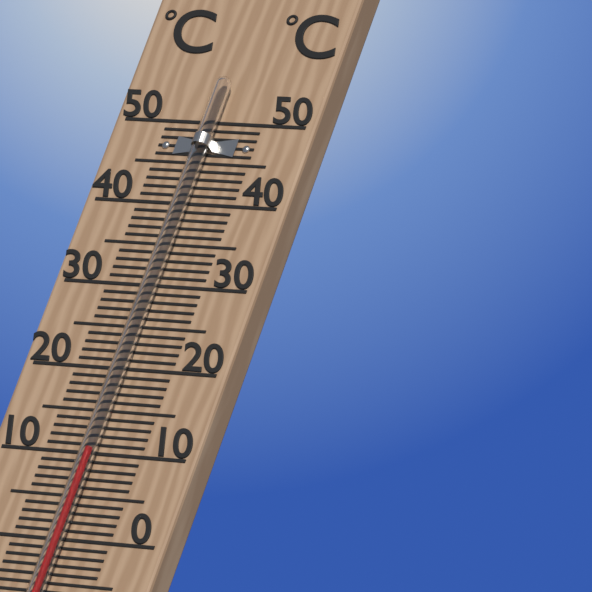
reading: 10 °C
